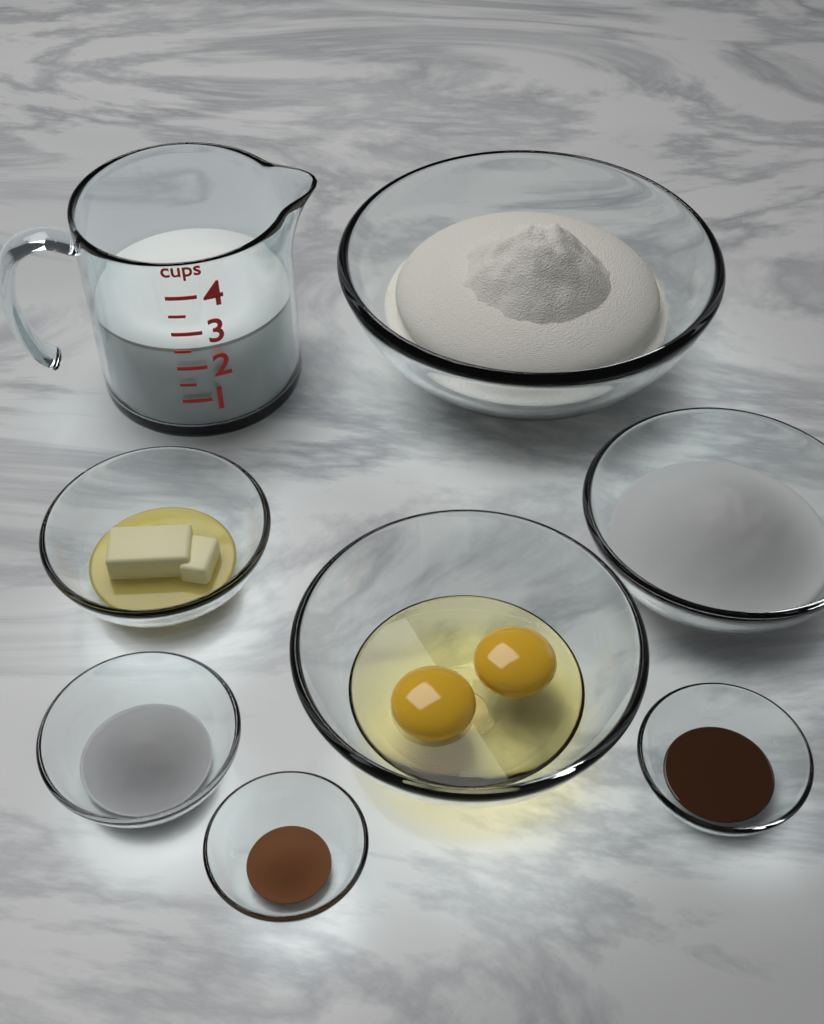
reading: 2.5 cups
